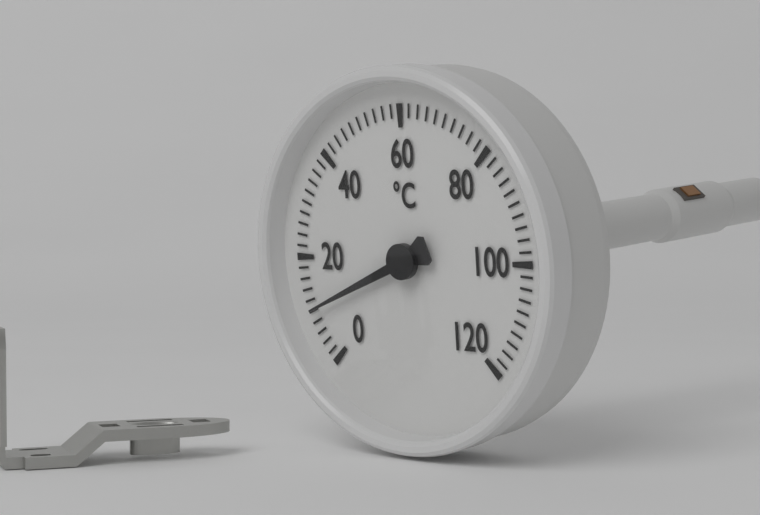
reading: 10 °C
